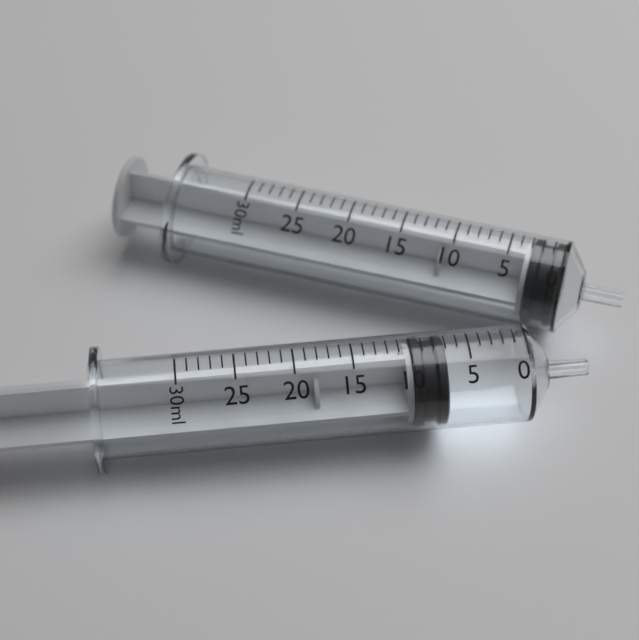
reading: 7 ml
